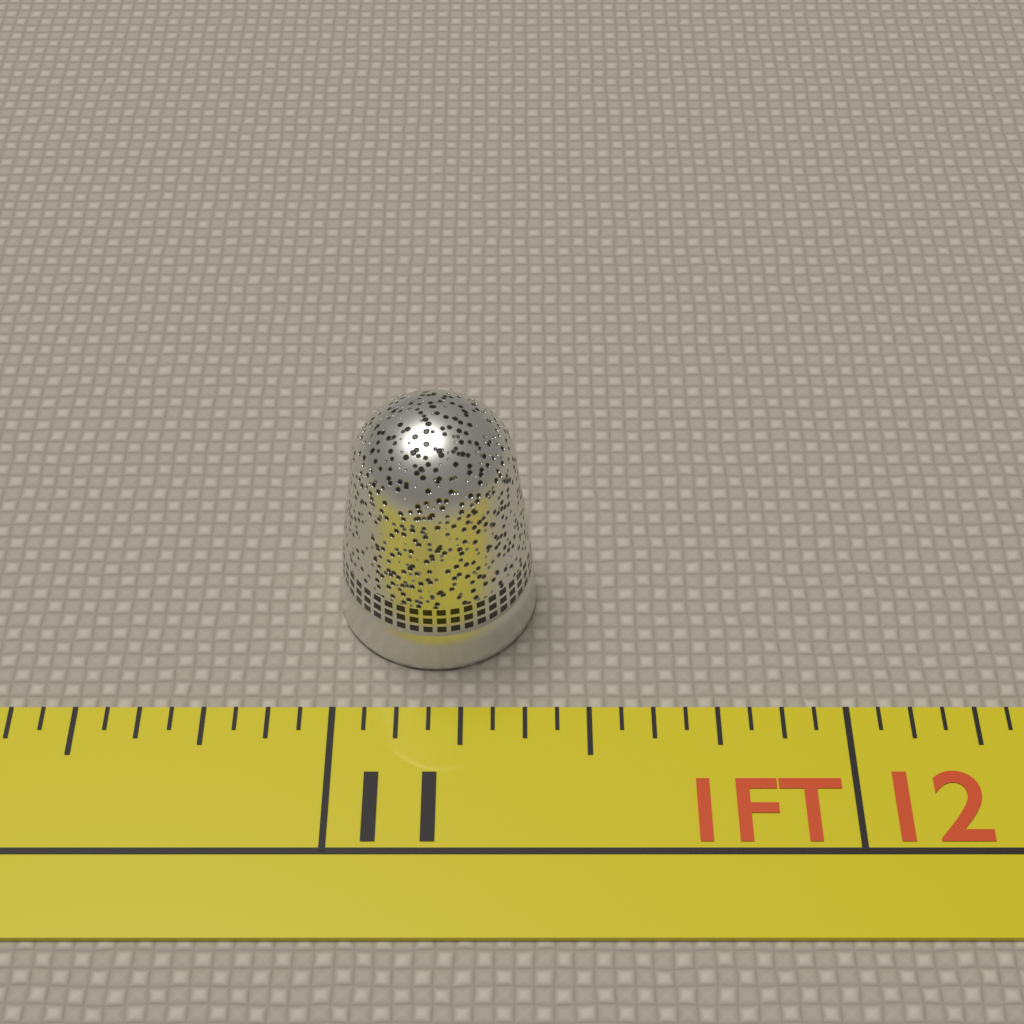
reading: 11.4000 in
